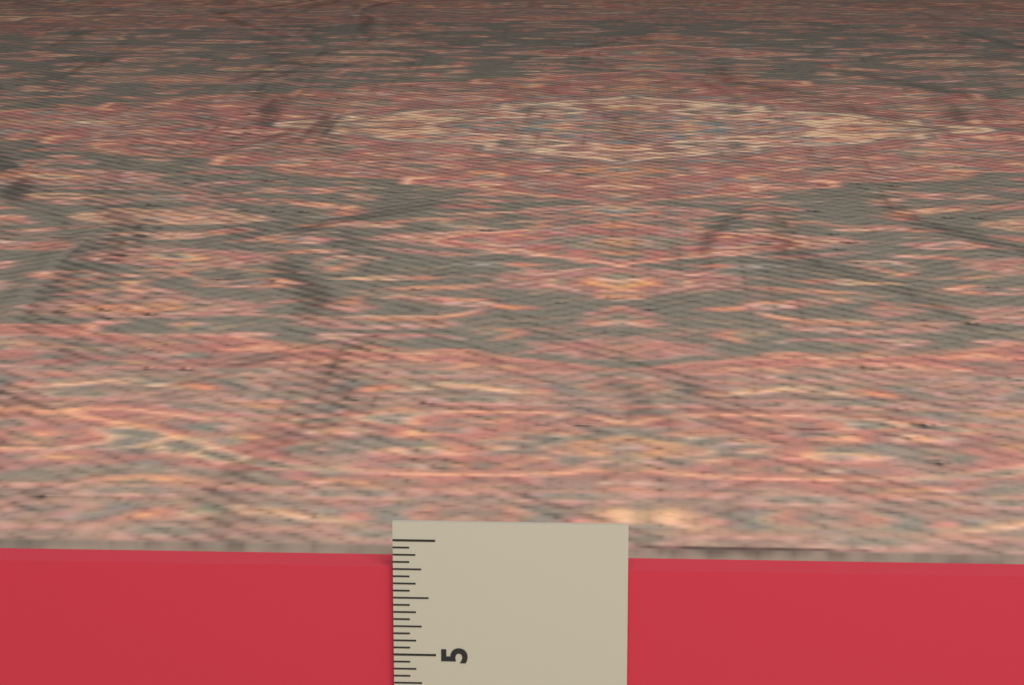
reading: 5.7500 in
